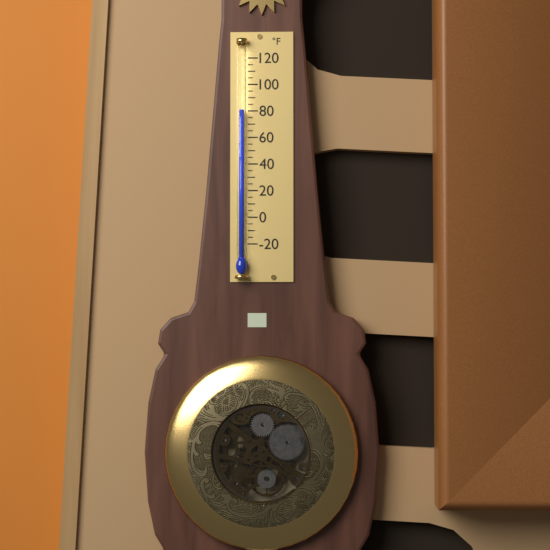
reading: 80 °F
